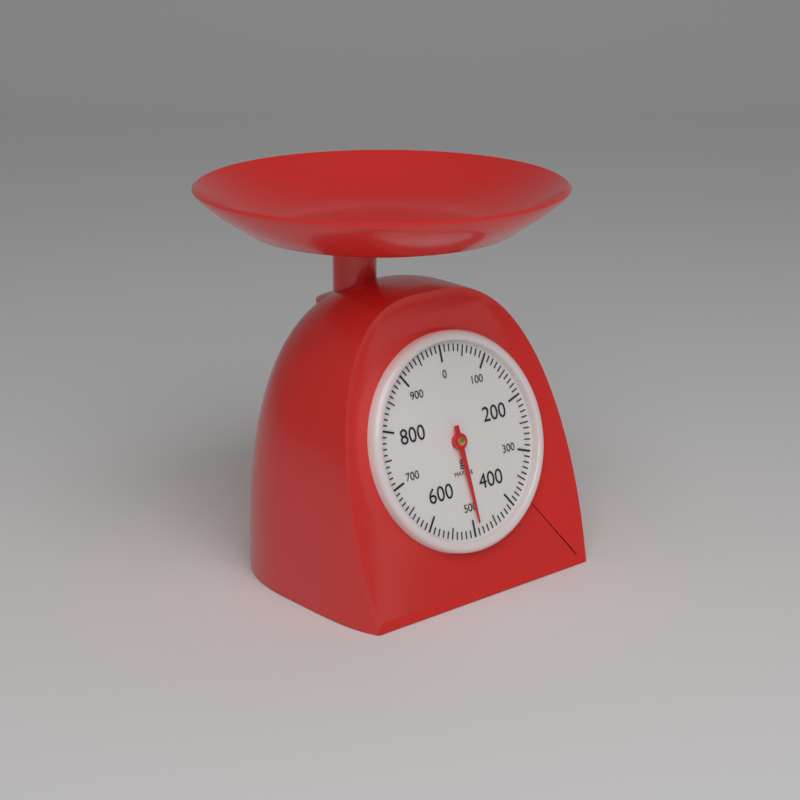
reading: 490 g
